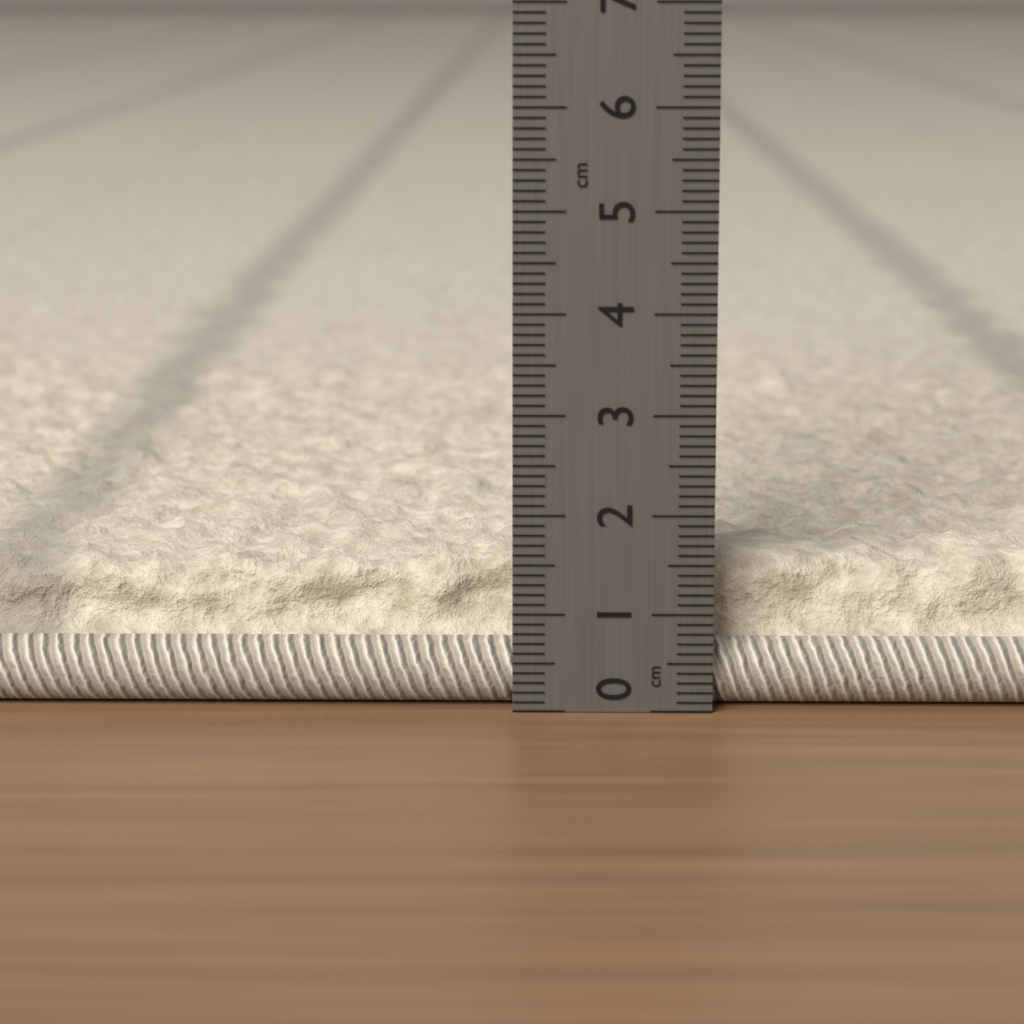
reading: 1.5 cm
